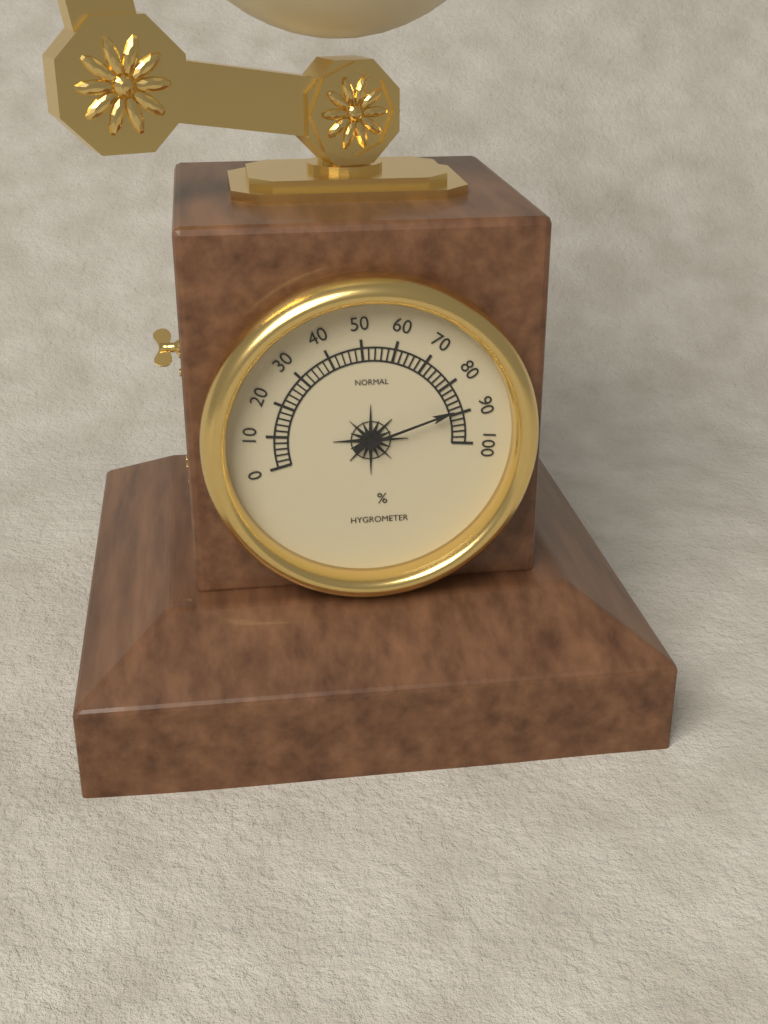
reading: 88 %
